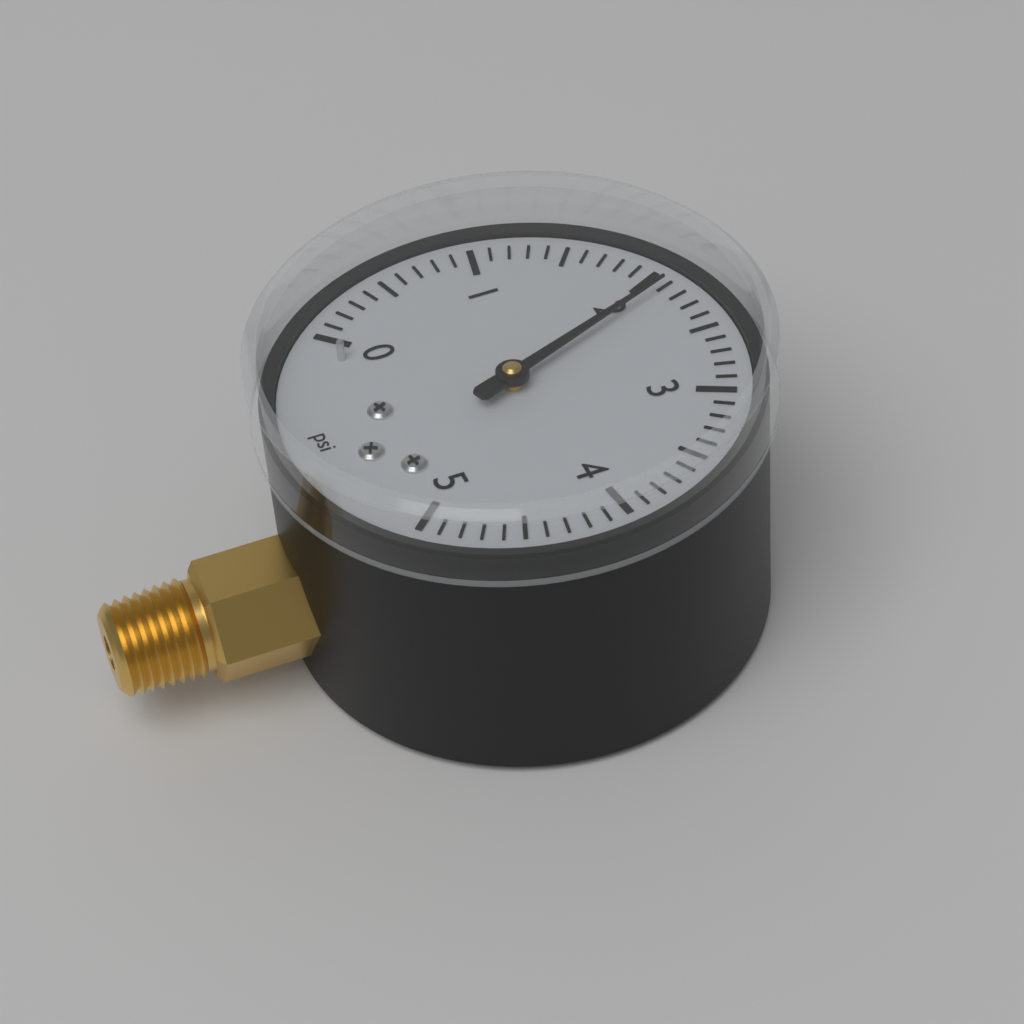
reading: 2.1 psi
